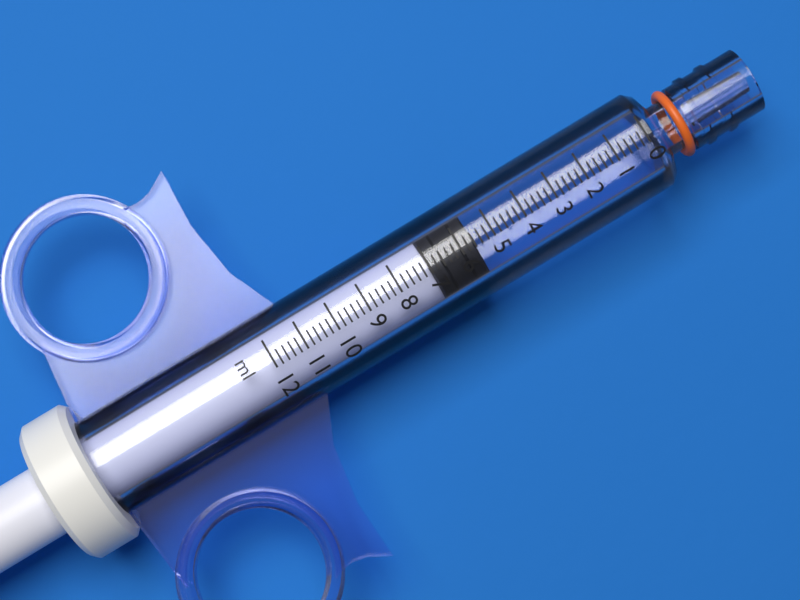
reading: 5.6 ml
